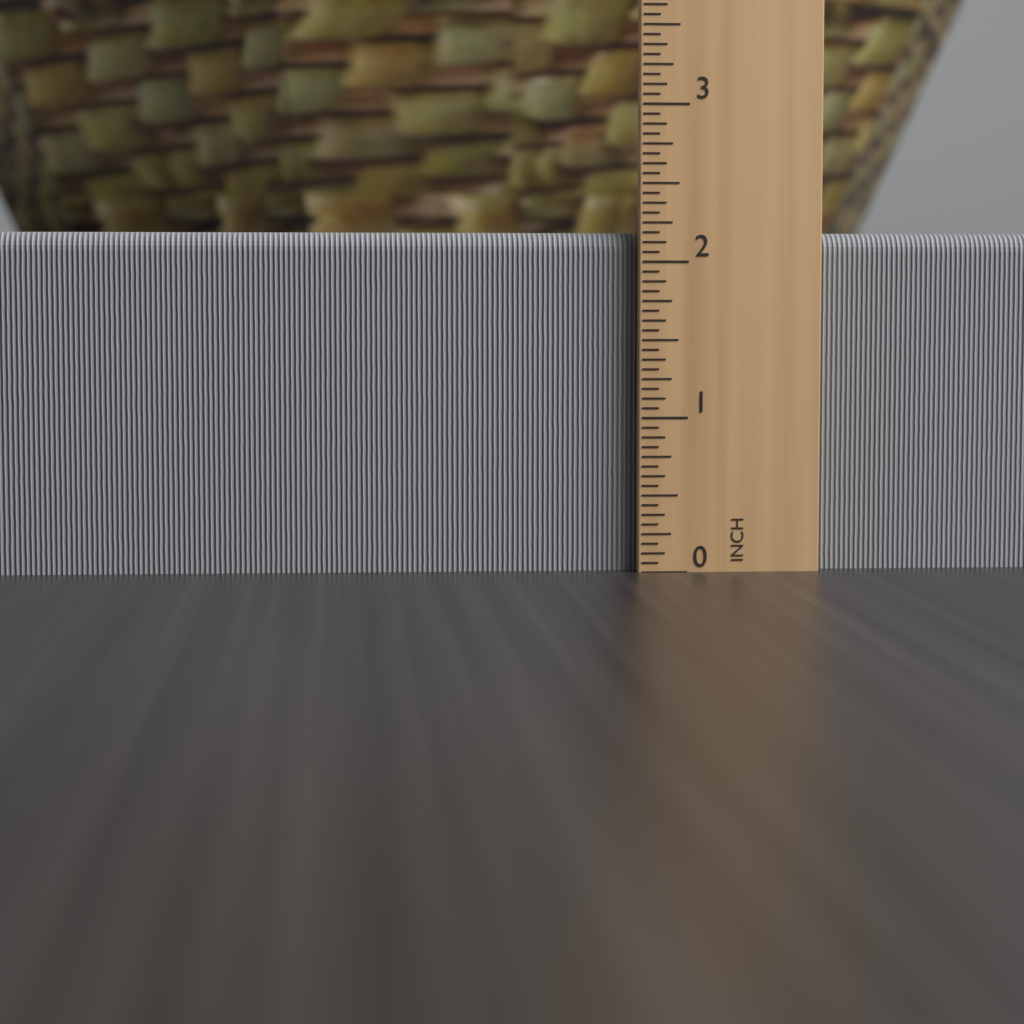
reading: 2.1875 in
